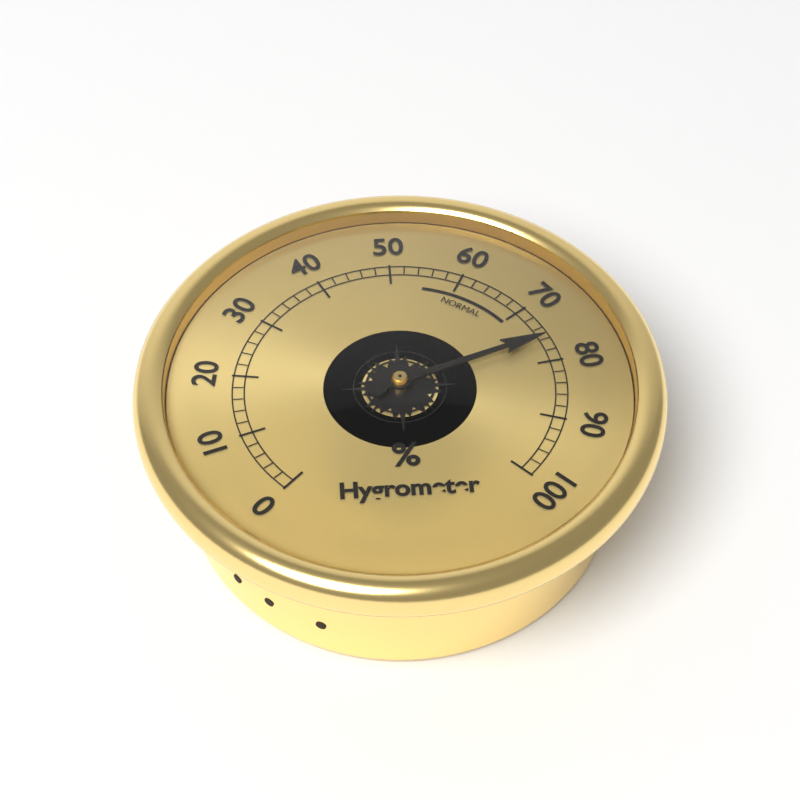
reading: 76 %
